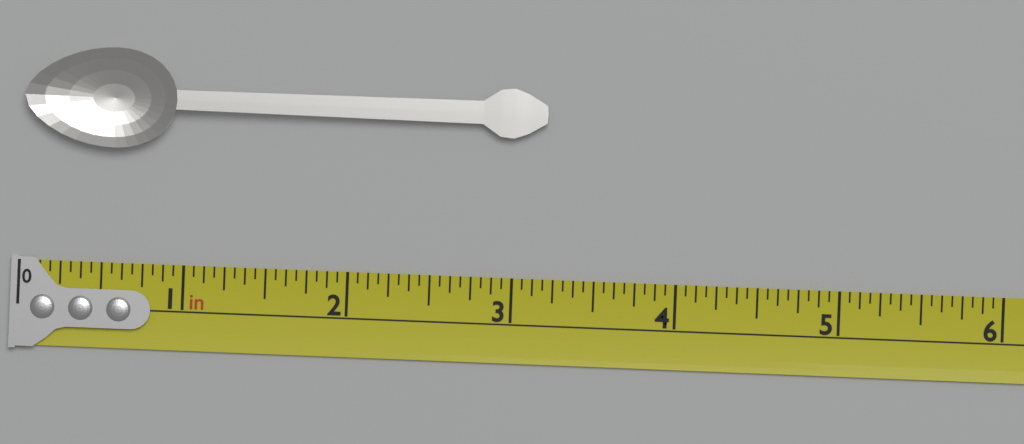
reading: 3.1875 in
